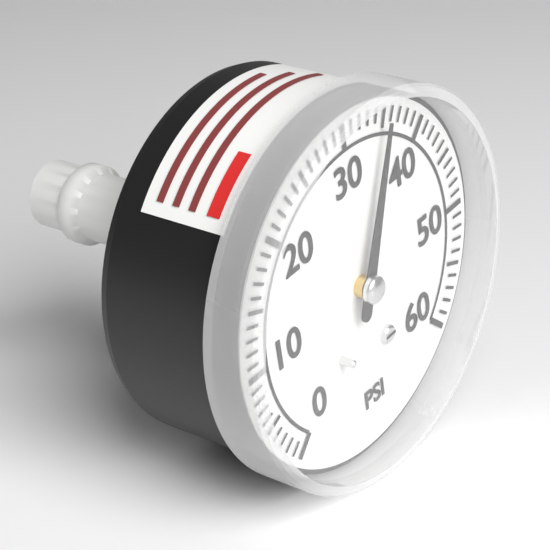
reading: 35 psi
